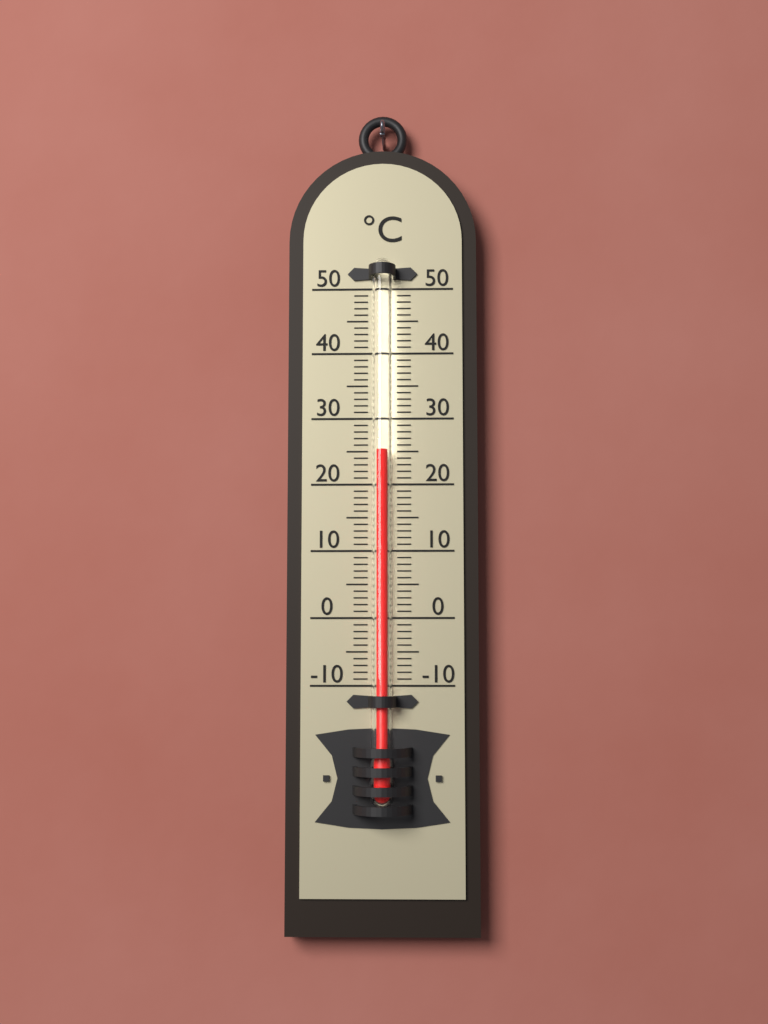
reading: 25 °C
